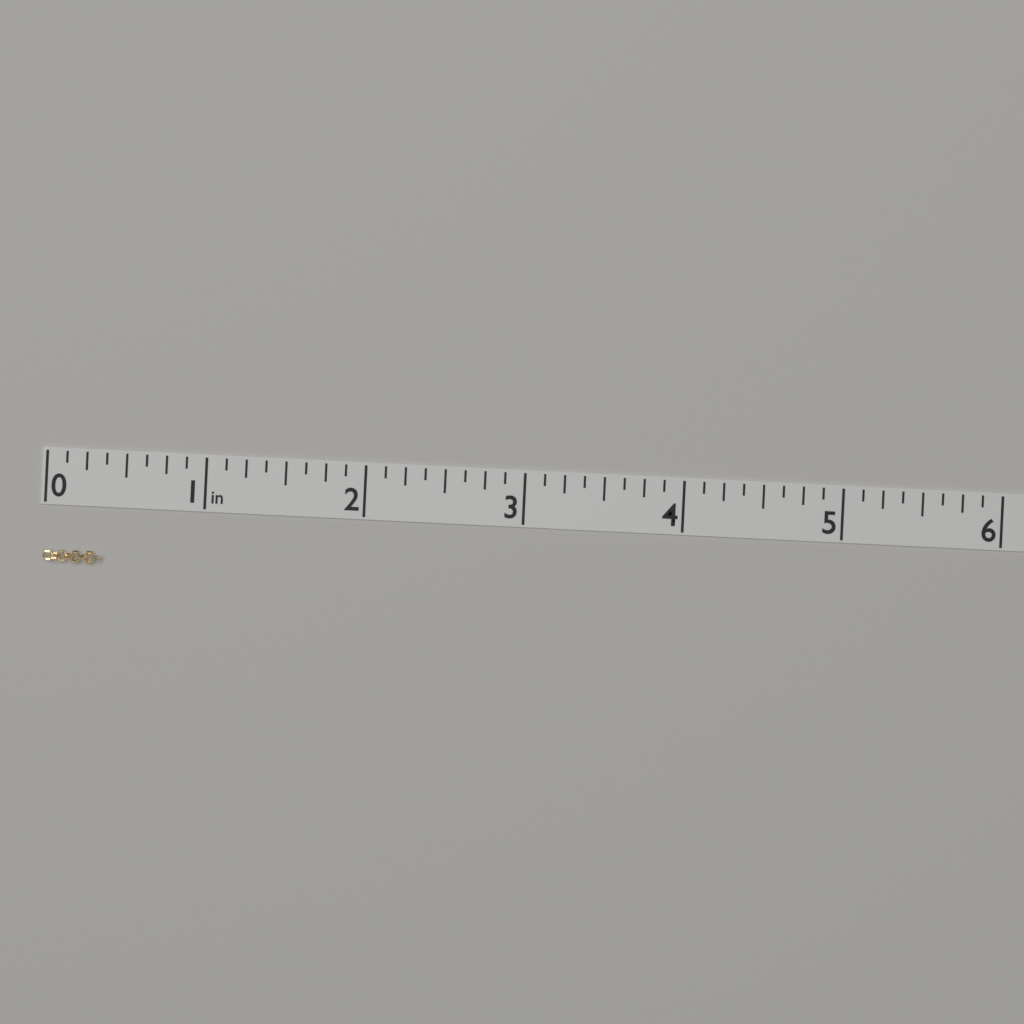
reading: 0.375 in
